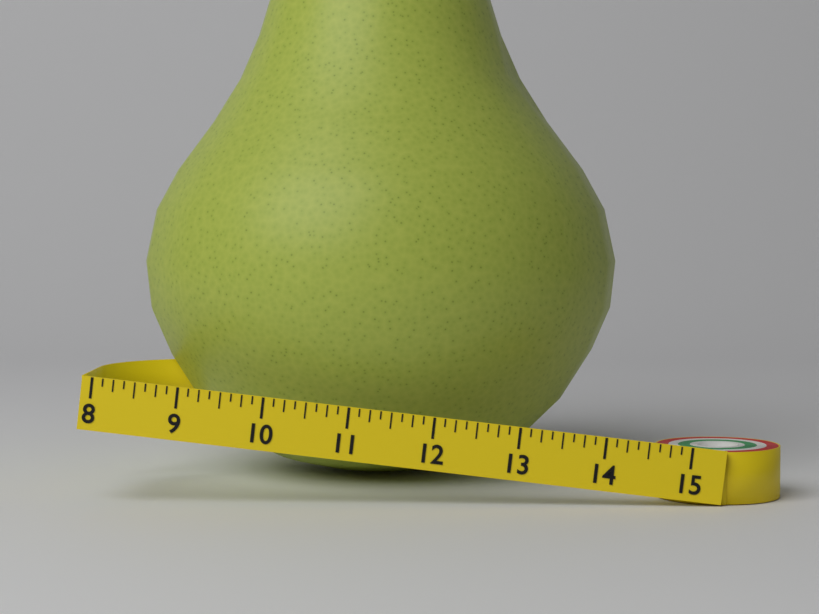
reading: 14.125 (no unit)
